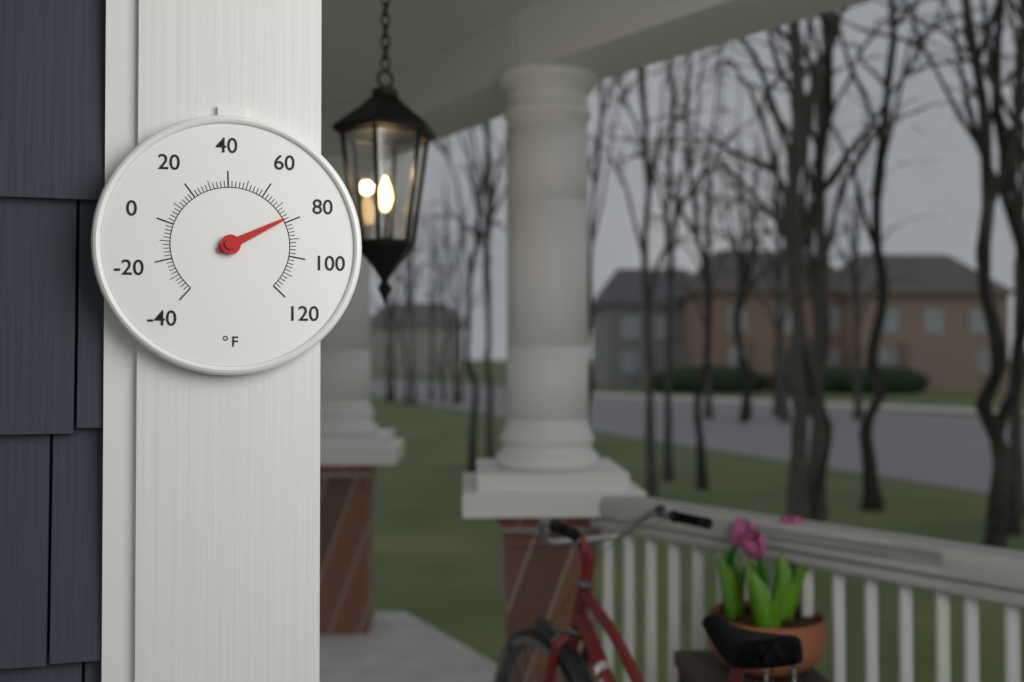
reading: 78 °F
